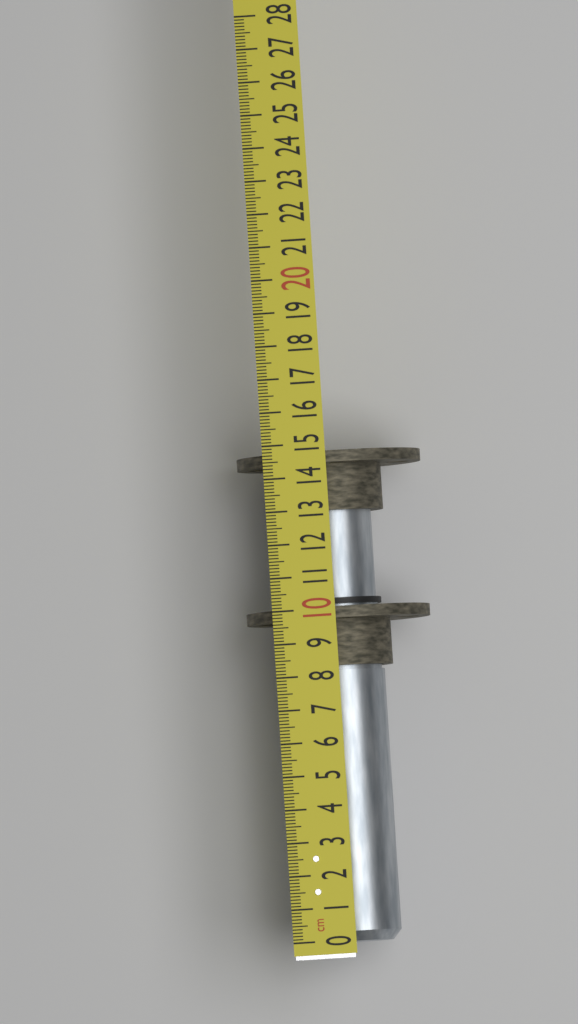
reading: 14.5 cm
